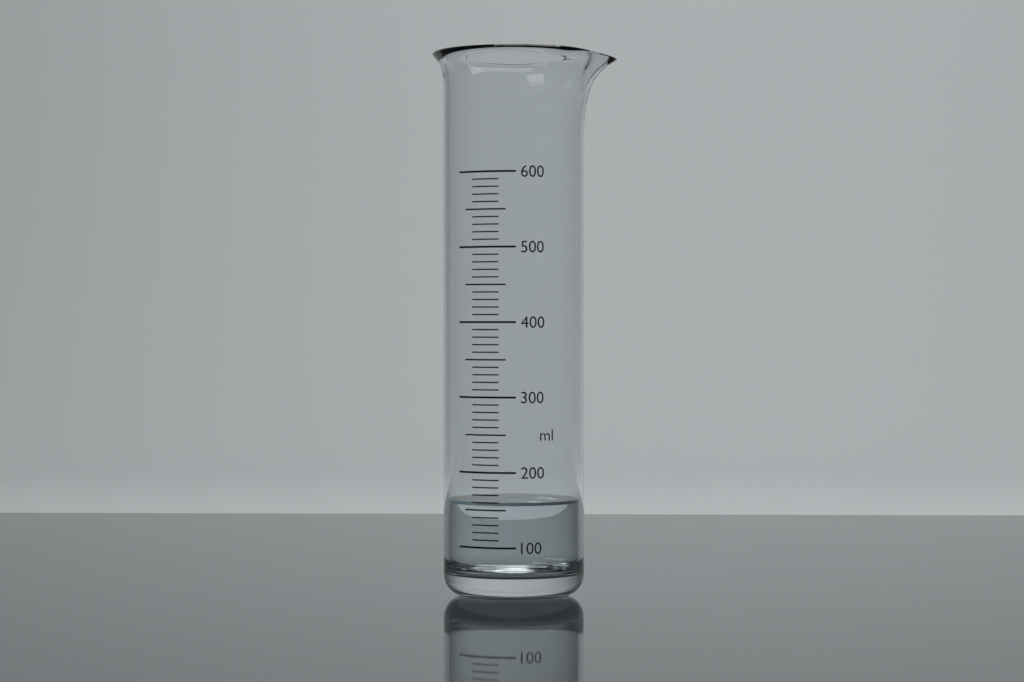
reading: 160 ml
